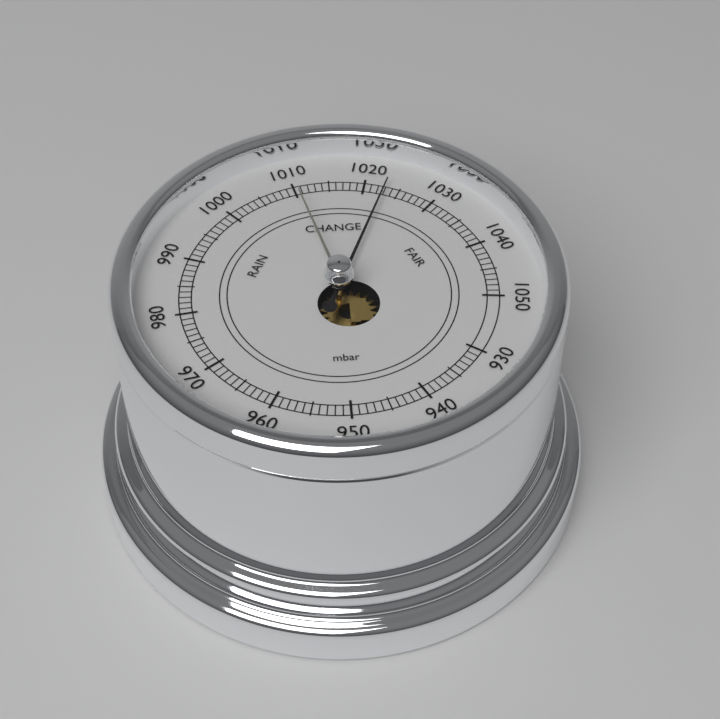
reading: 1023 mbar
